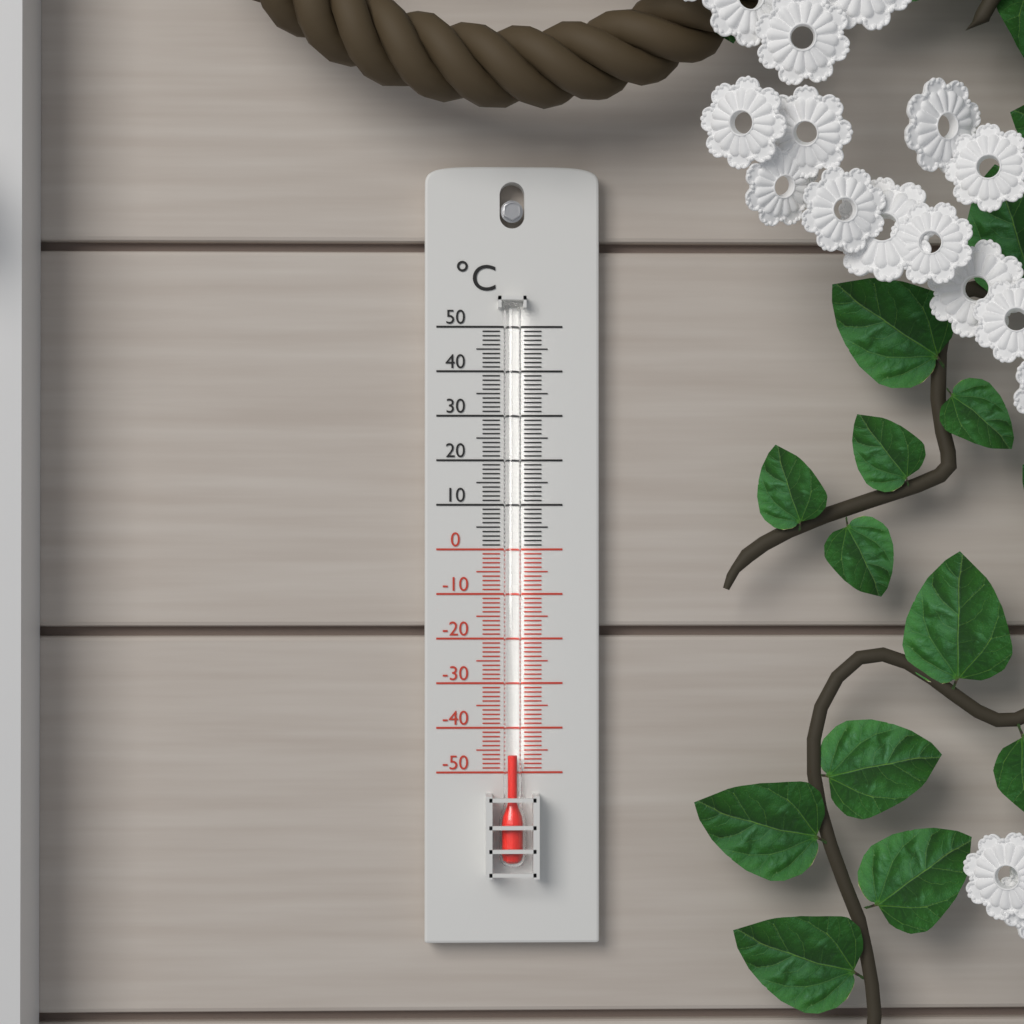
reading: -46 °C
